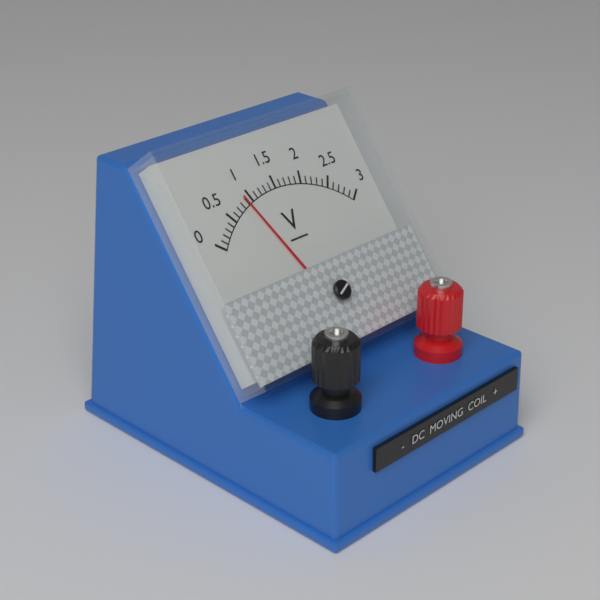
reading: 0.9 V
